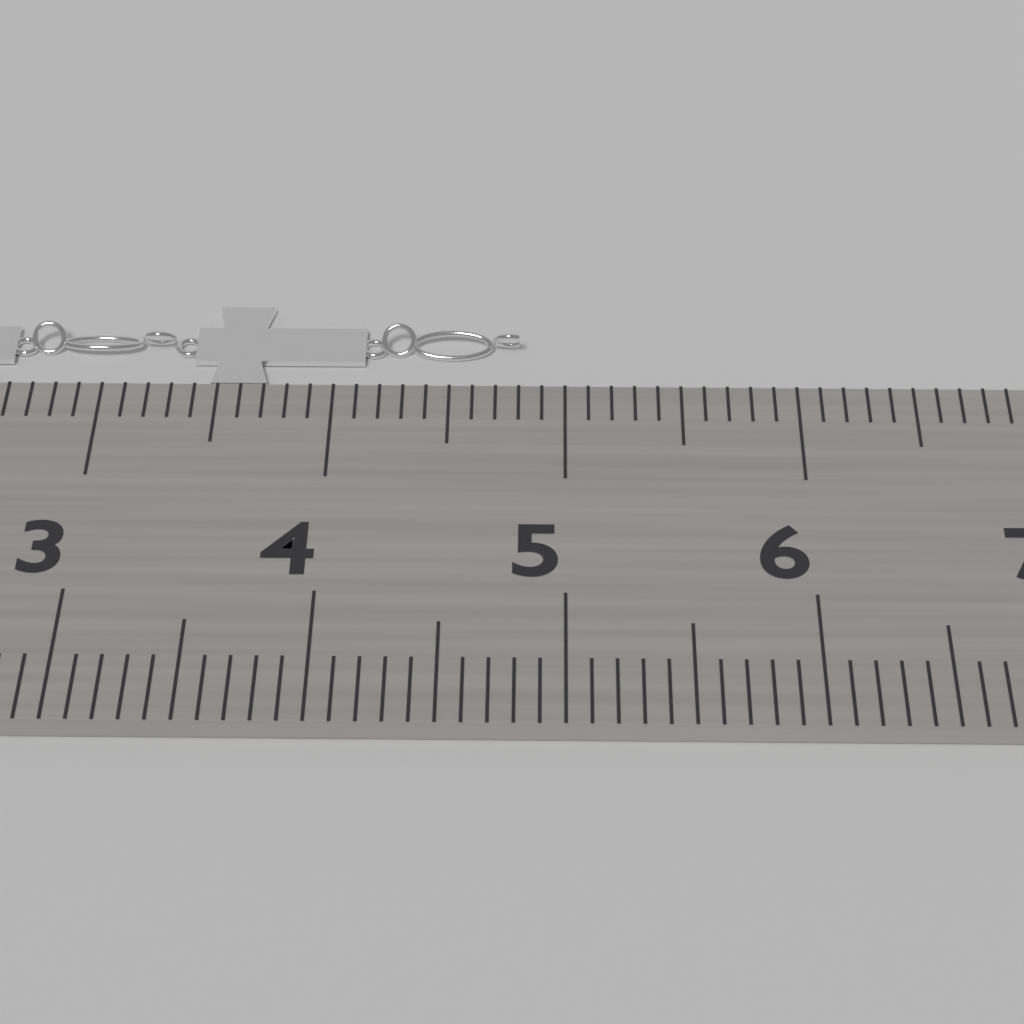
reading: 4.8 cm
